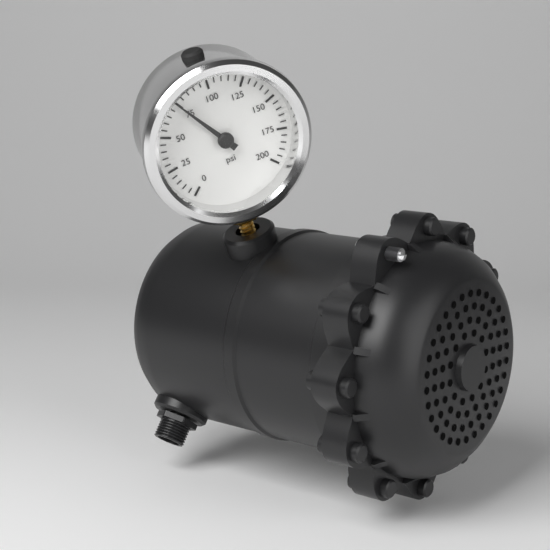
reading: 75 psi
